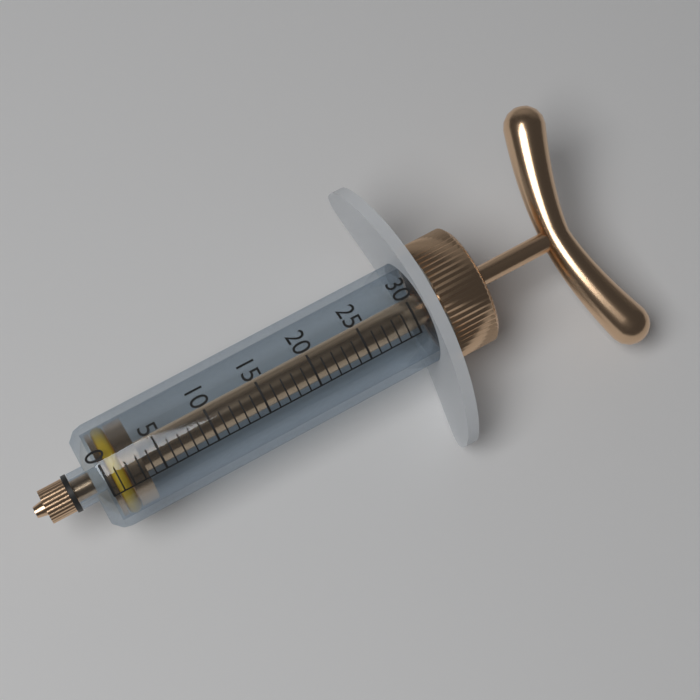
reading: 0 (no unit)
